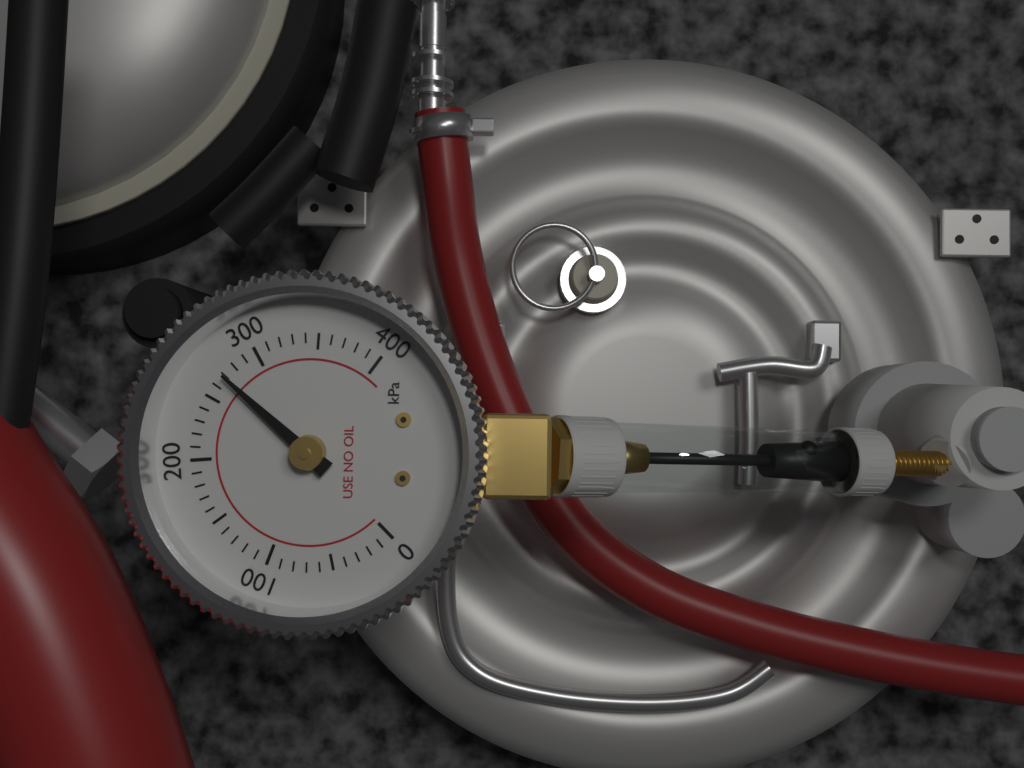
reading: 270 kPa
